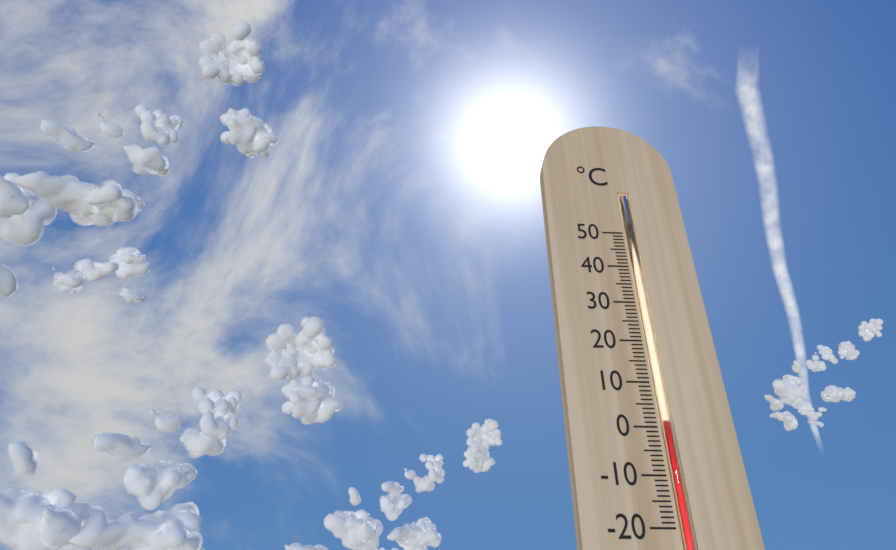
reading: 1 °C
